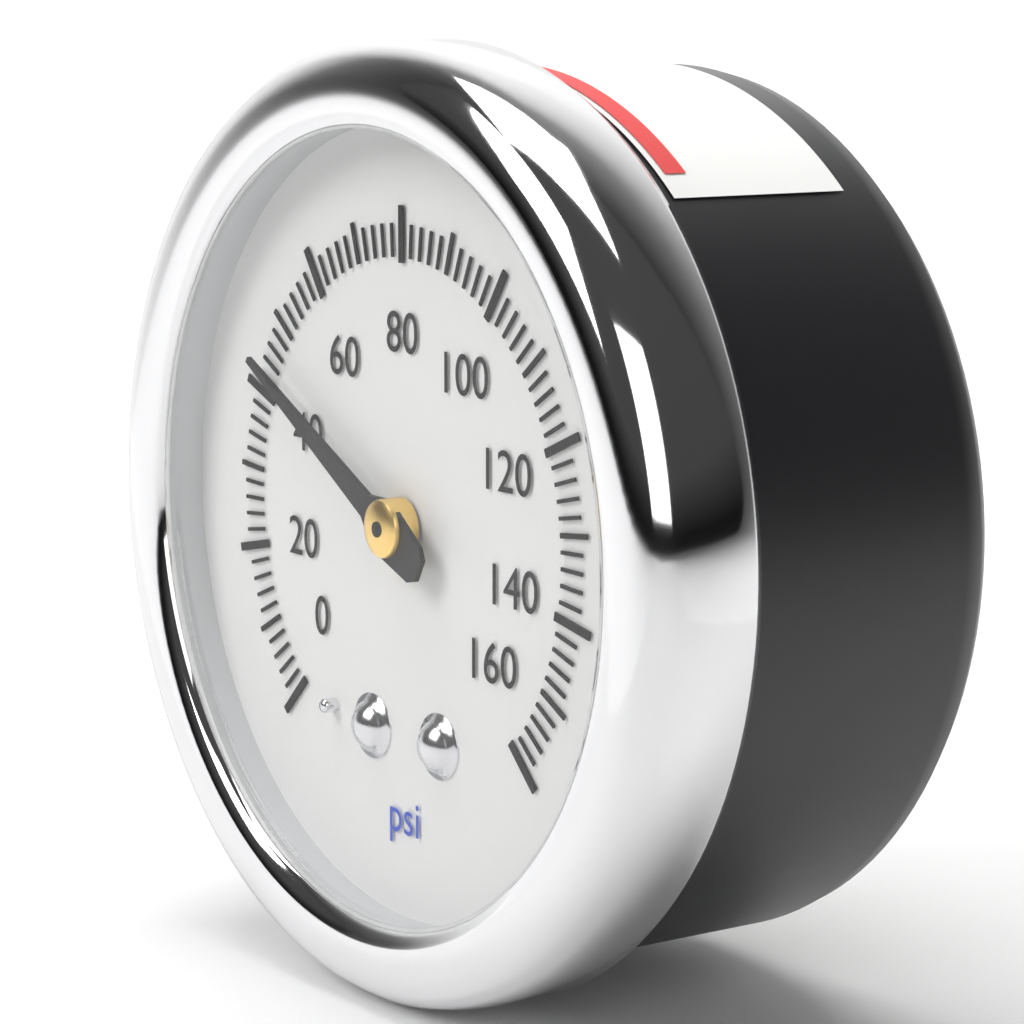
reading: 44 psi
